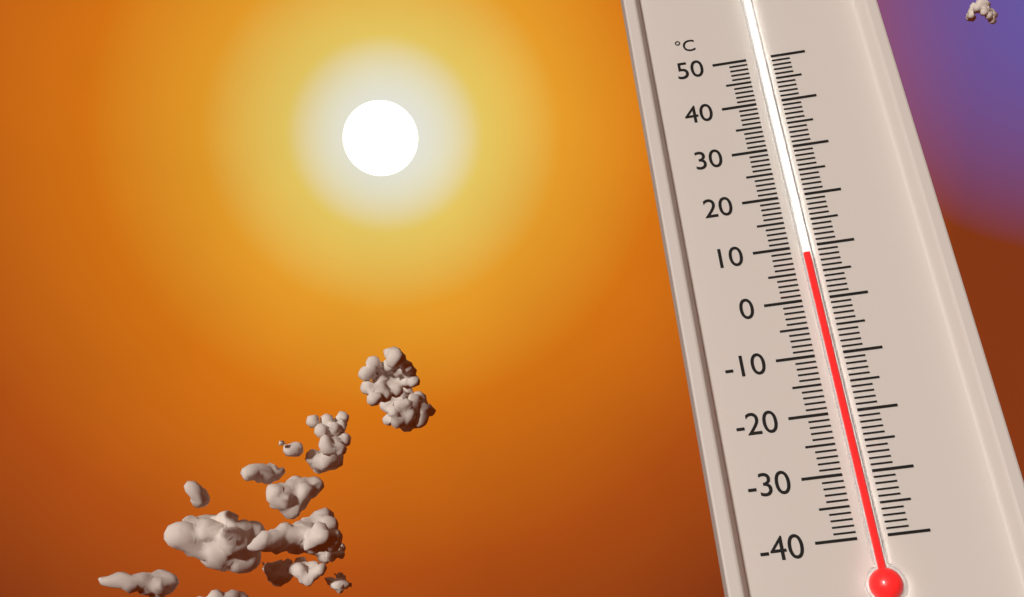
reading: 8 °C
